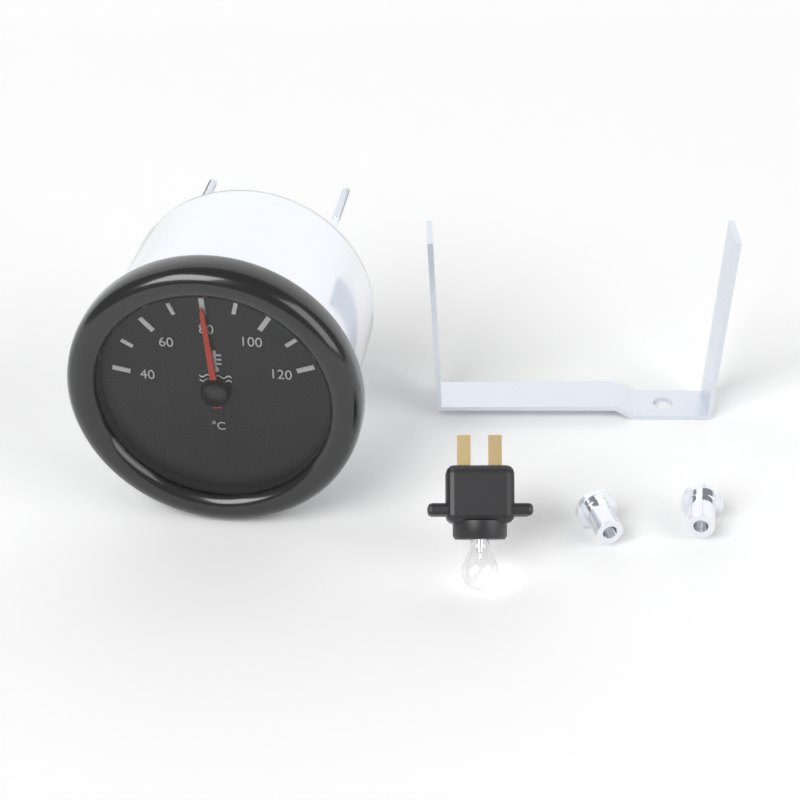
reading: 80 °C
